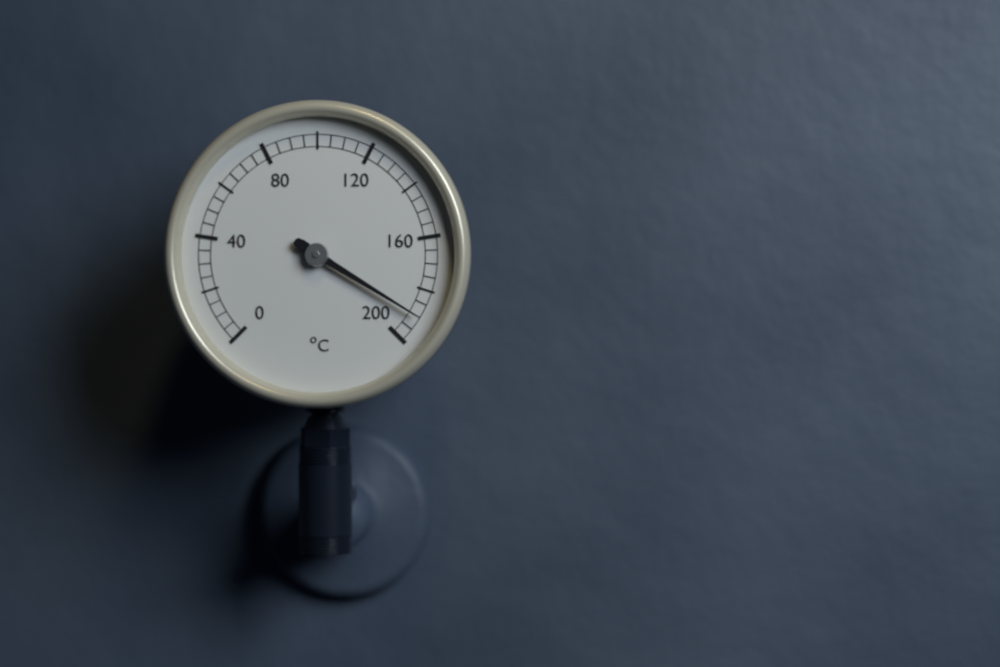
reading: 190 °C
